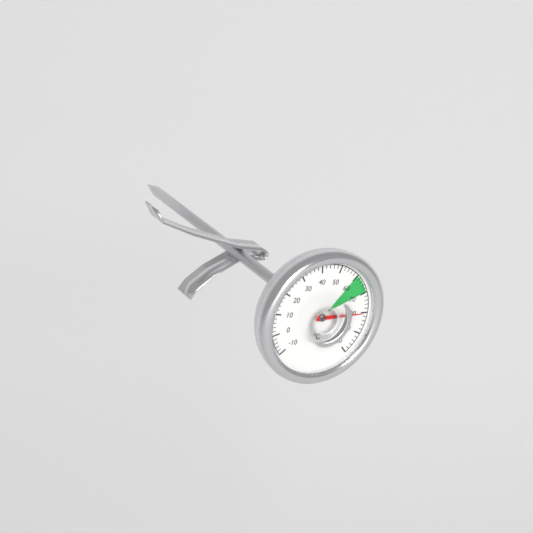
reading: 80 °C
